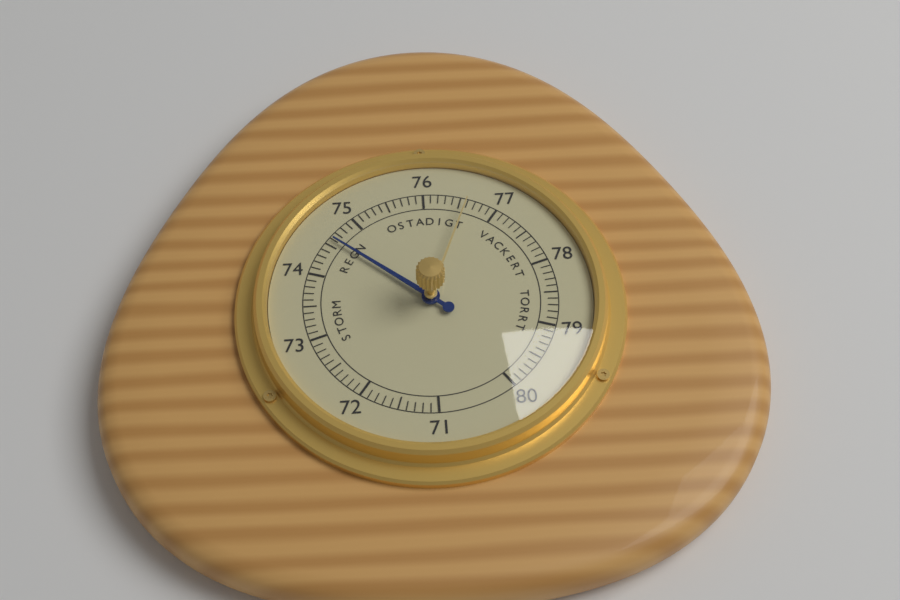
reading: 74.6 (no unit)
